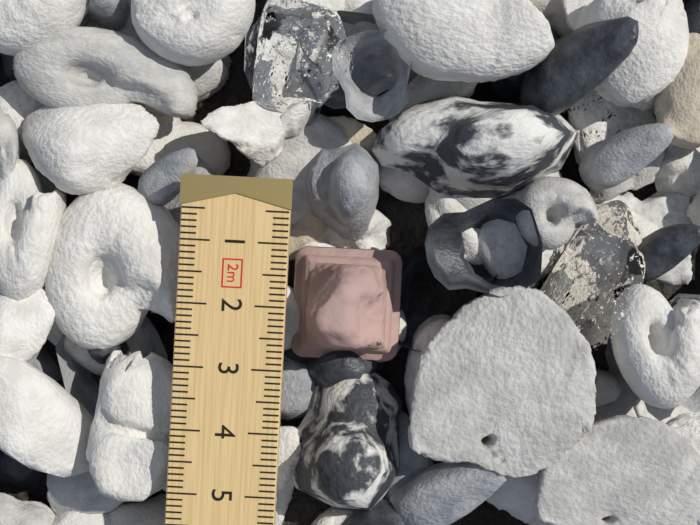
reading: 2.9 cm
